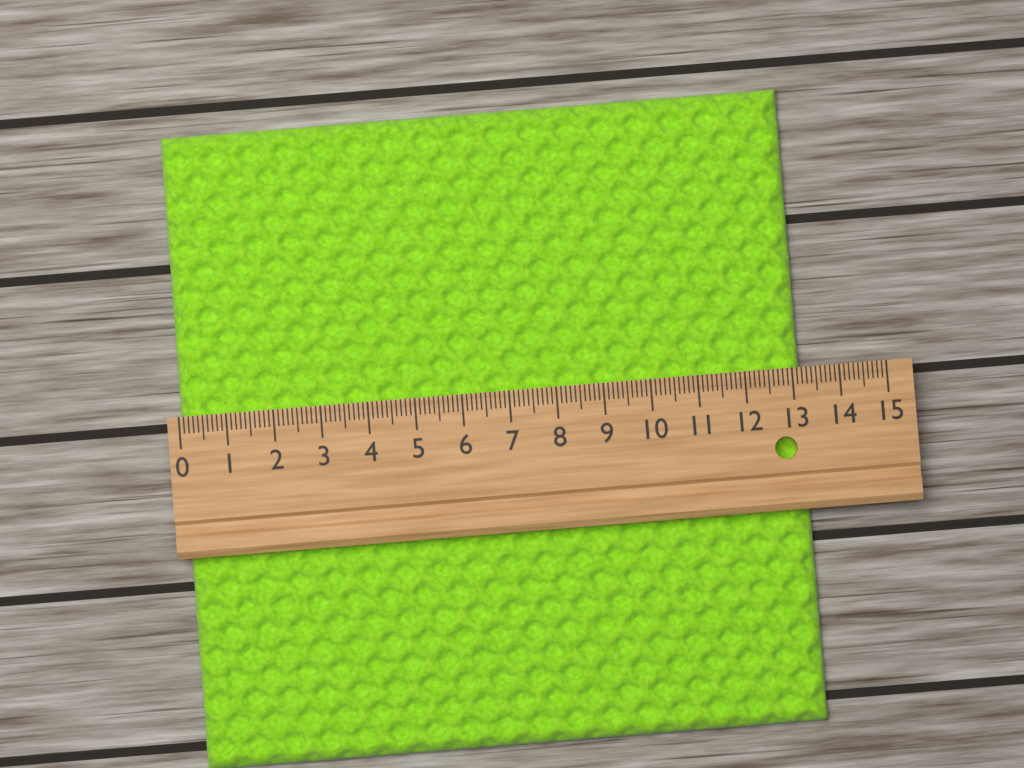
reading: 13.2 (no unit)
